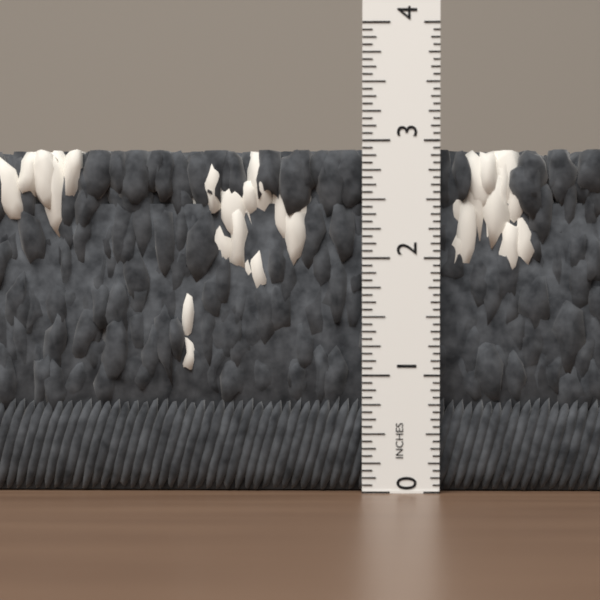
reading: 2.9375 in
